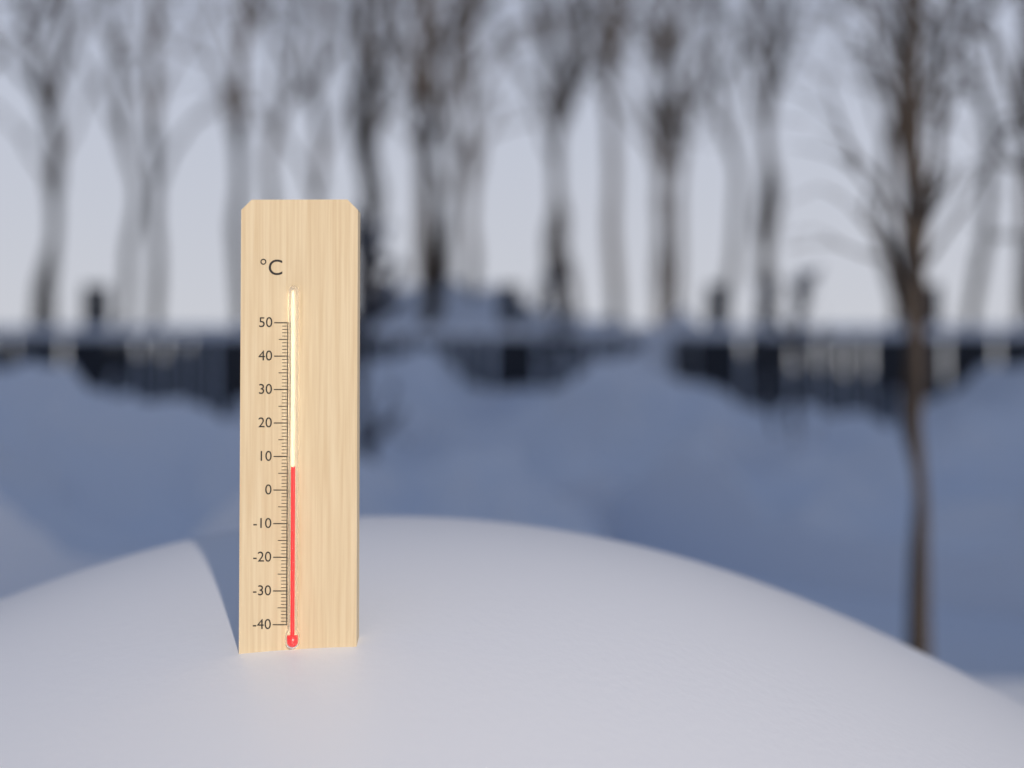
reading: 7 °C
